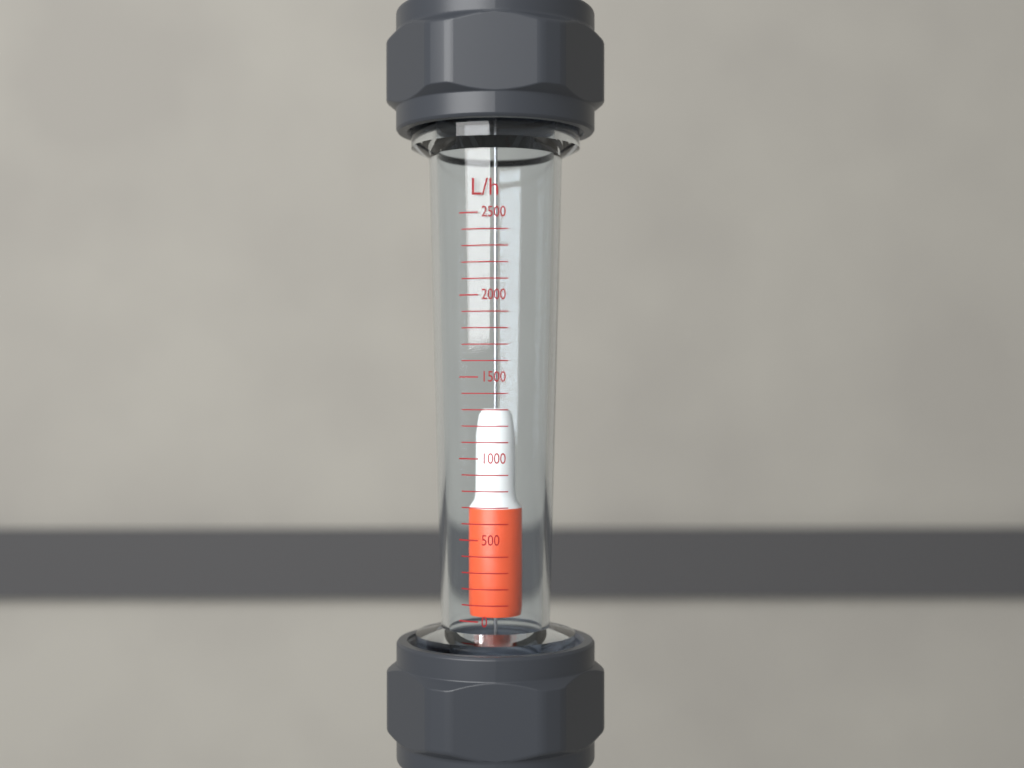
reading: 1300 L/h
